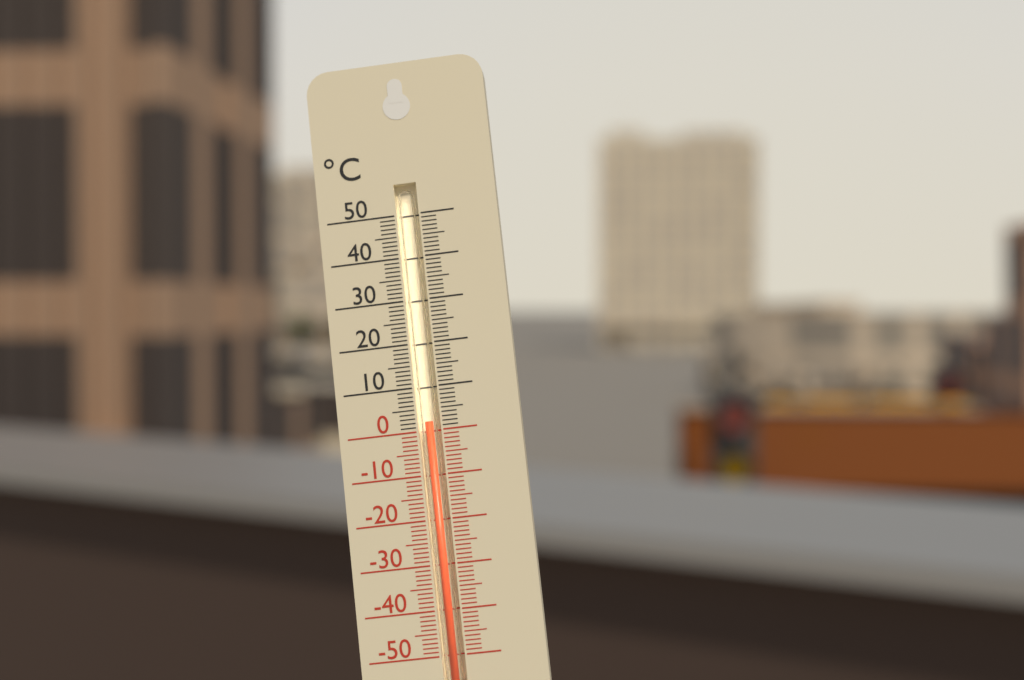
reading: 2 °C
